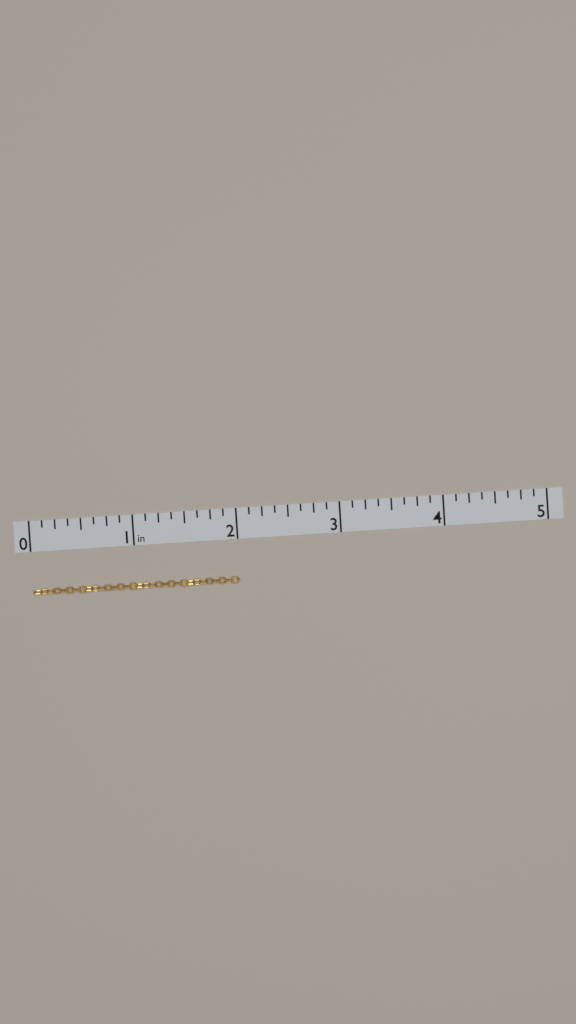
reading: 2.000 in
